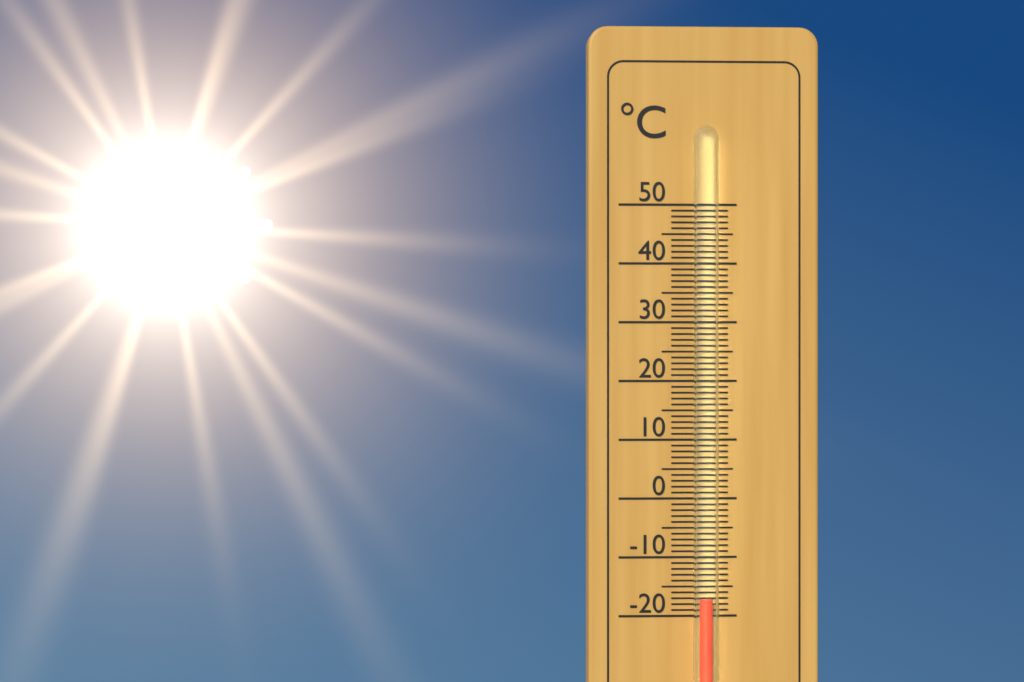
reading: -17 °C
